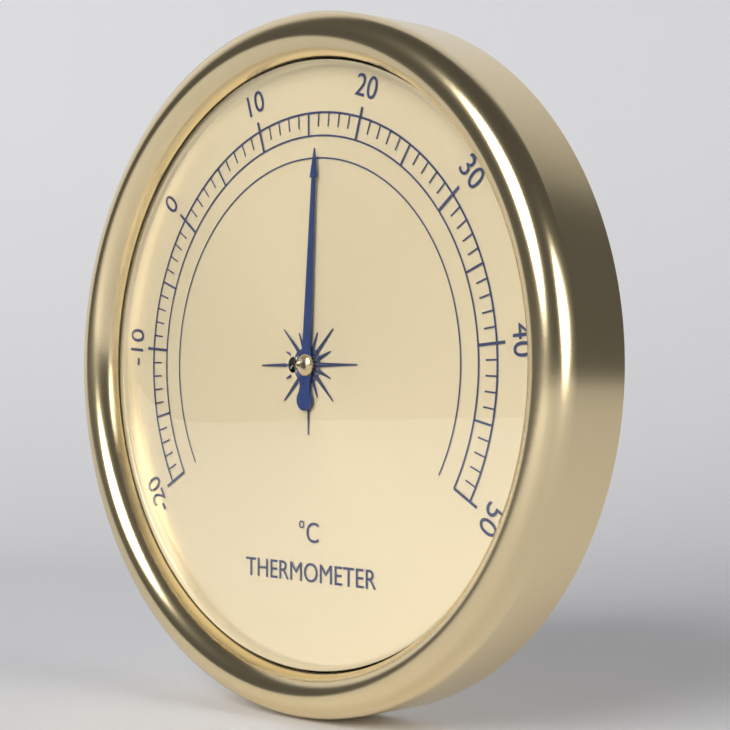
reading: 16 °C
